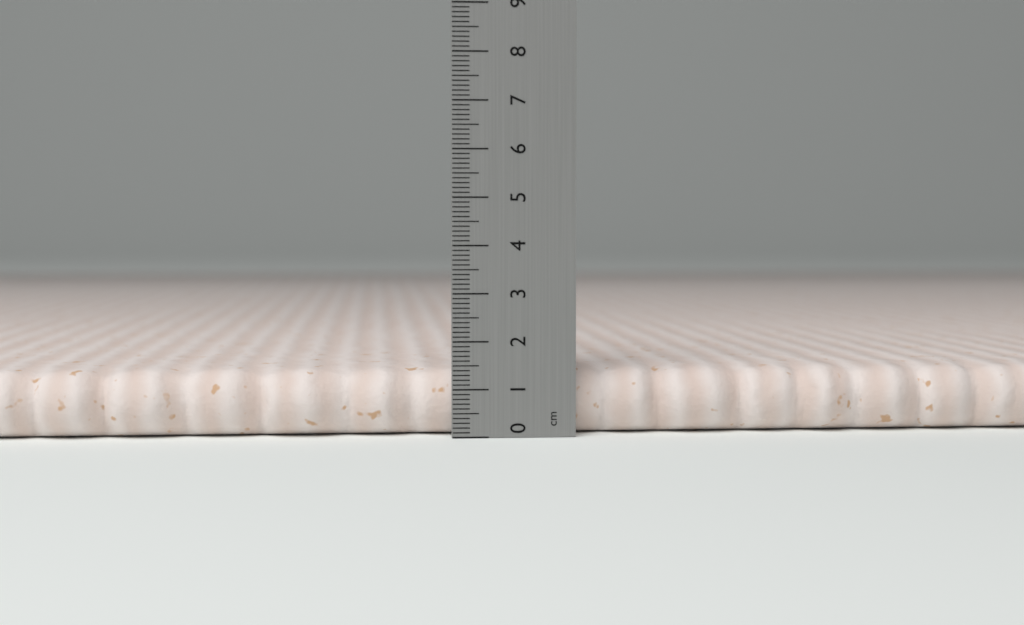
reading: 1.4 cm
